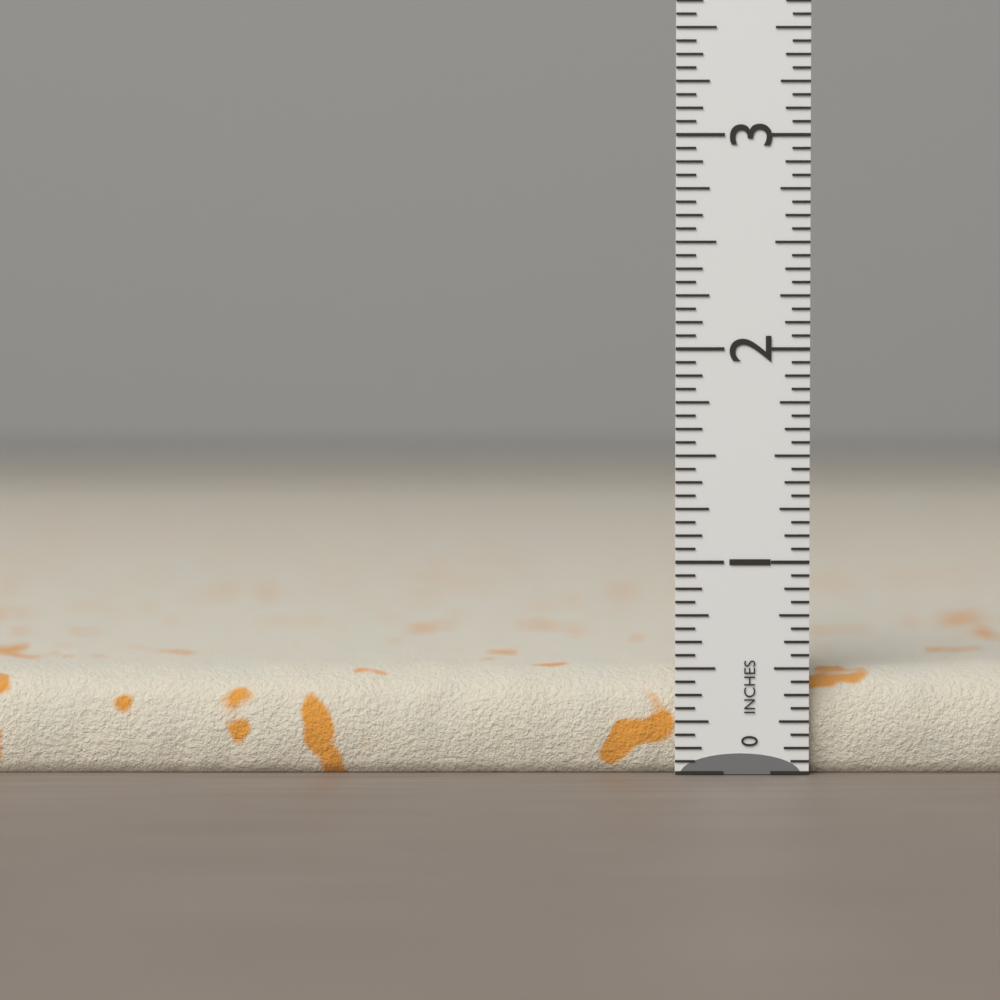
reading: 0.5000 in
